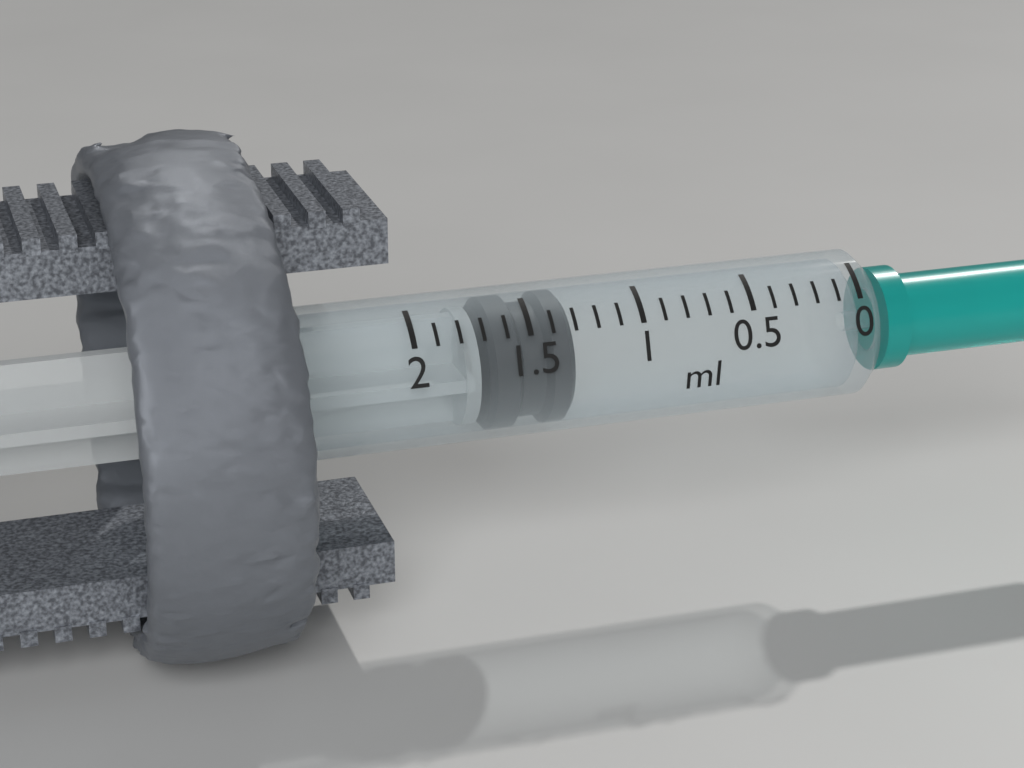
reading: 1.3 ml
